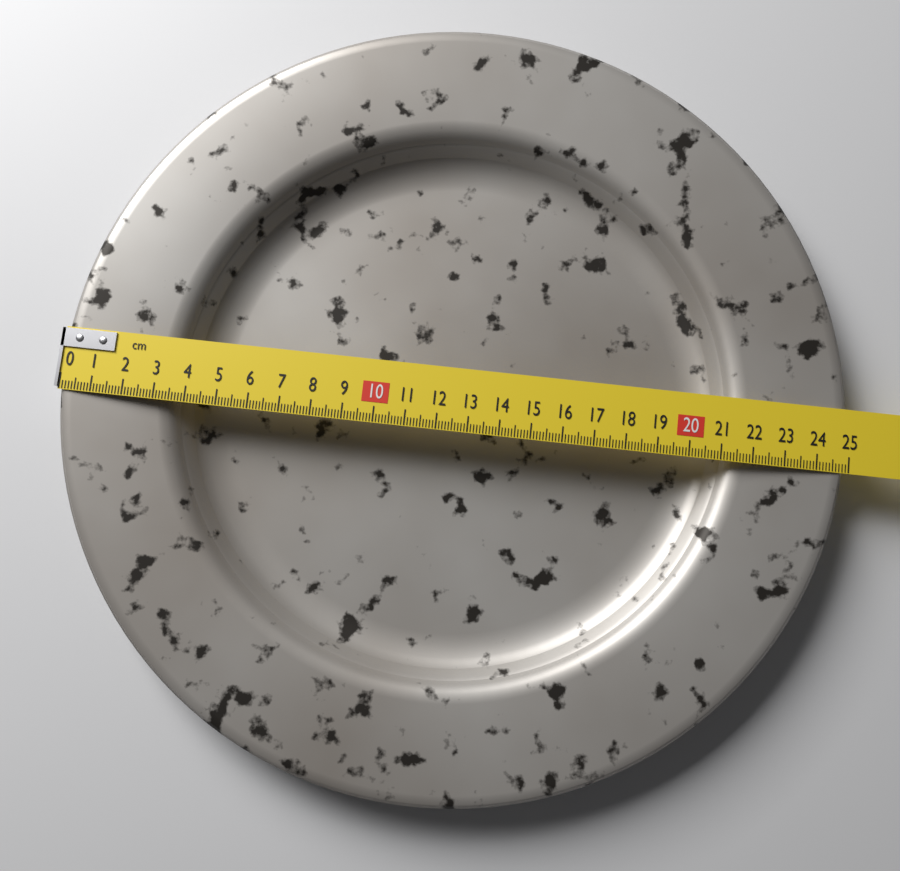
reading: 24.9 cm
